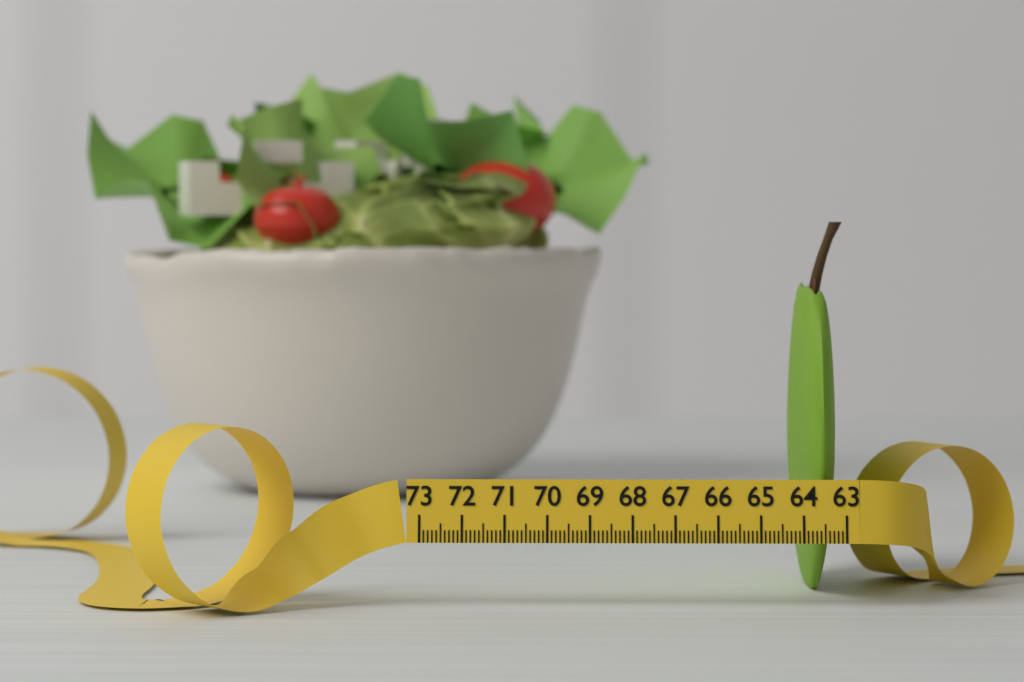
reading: 64.0 (no unit)
